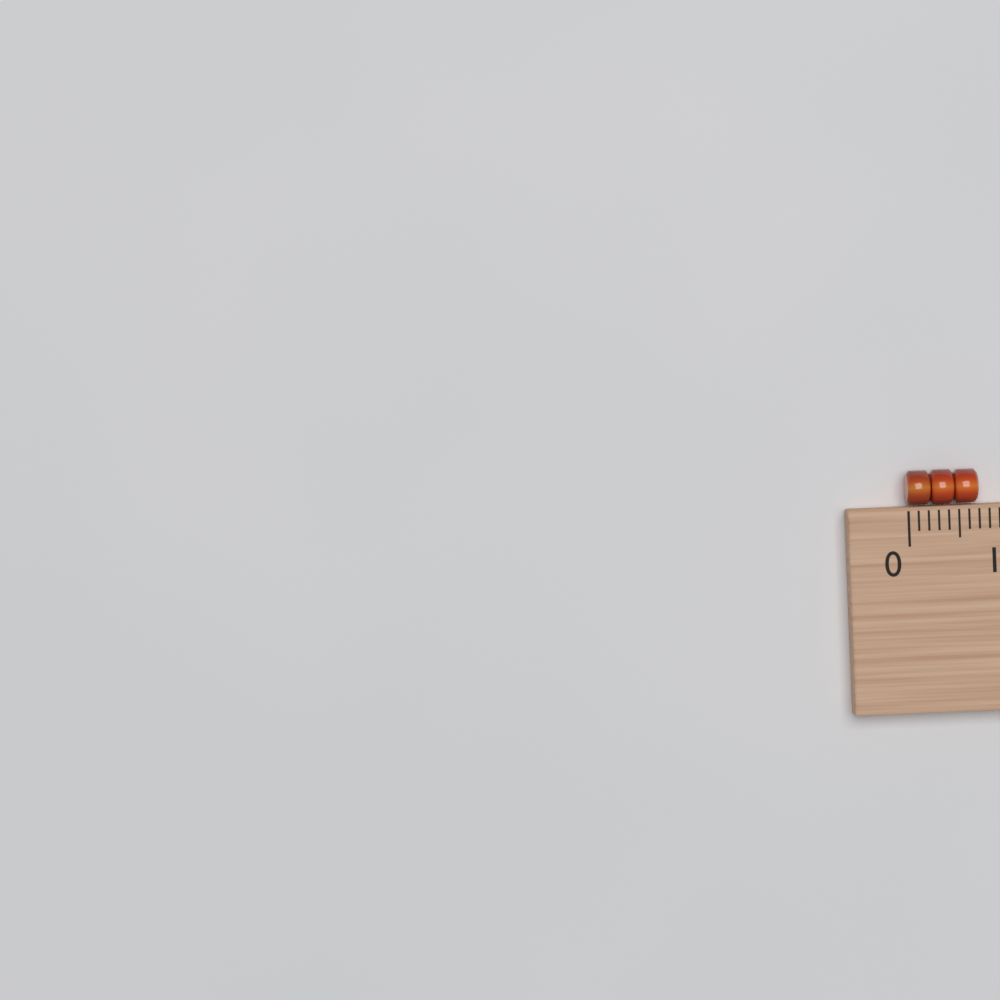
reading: 0.7 (no unit)
